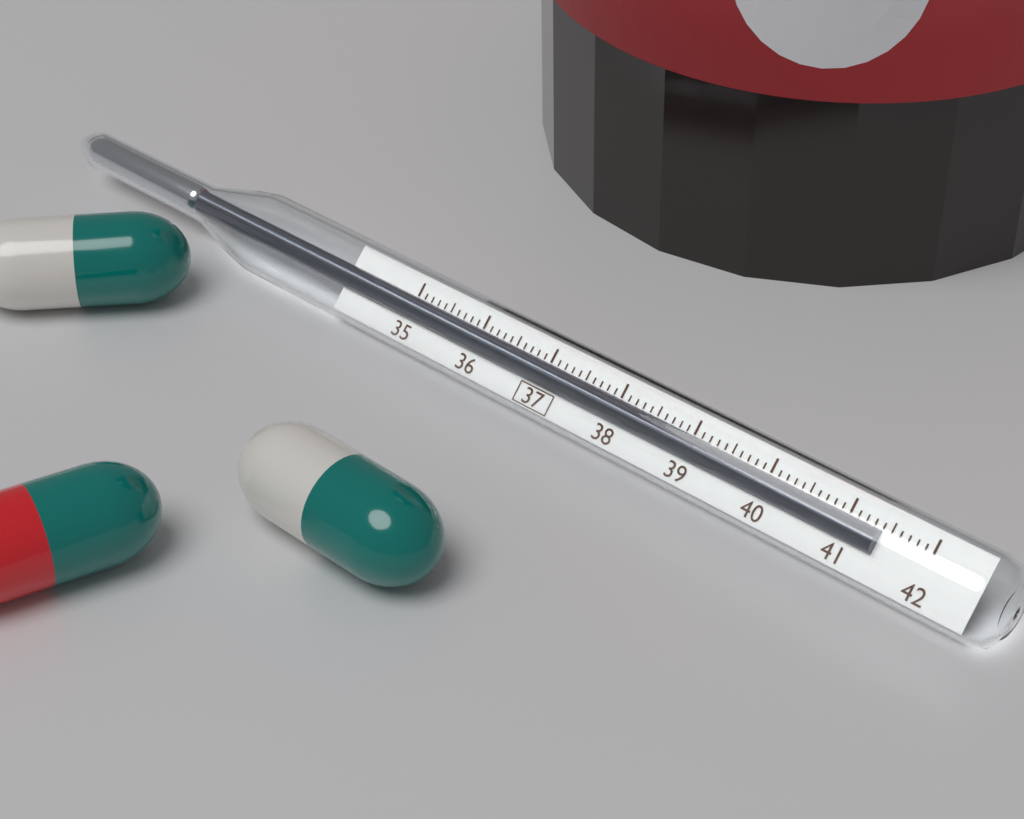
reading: 41.4 (no unit)
